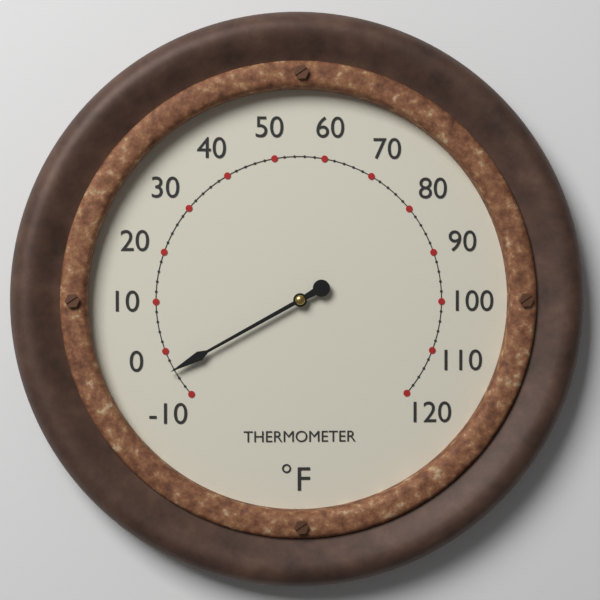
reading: -4 °F
